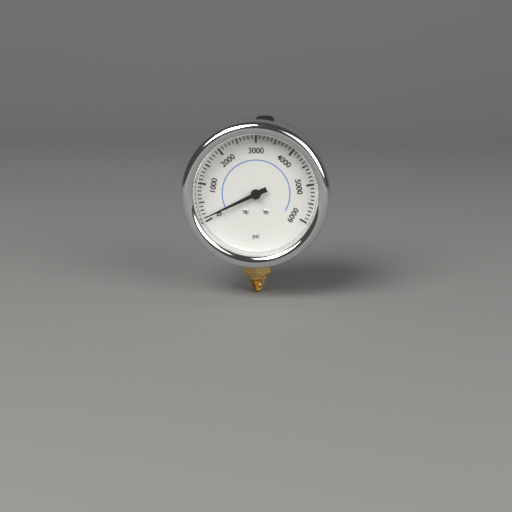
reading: 100 psi
